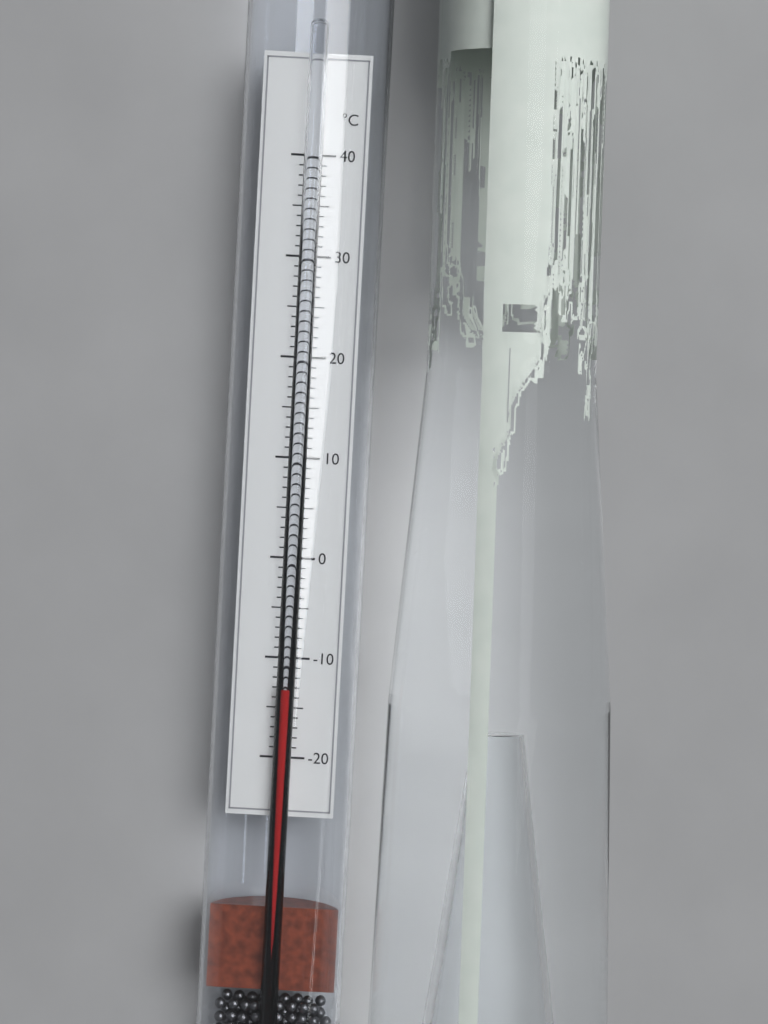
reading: -13 °C
